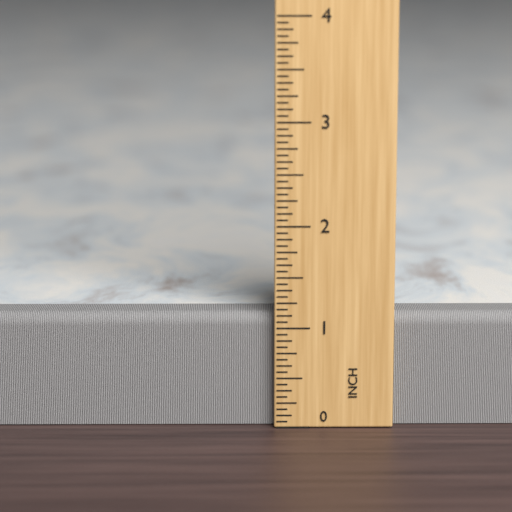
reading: 1.1250 in
